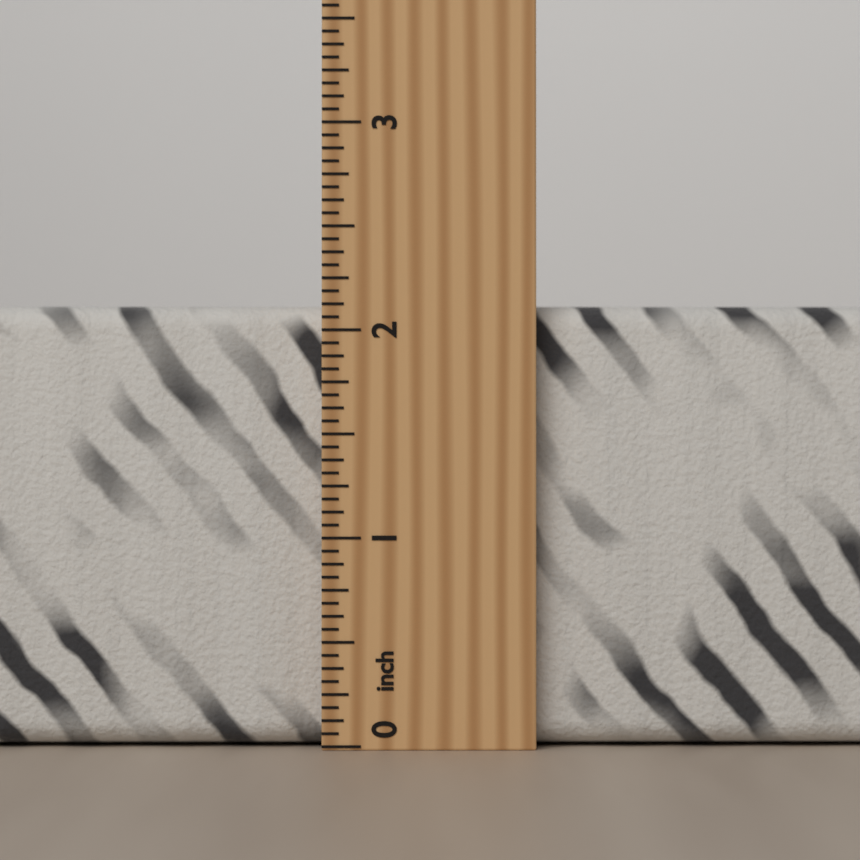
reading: 2.1250 inch
